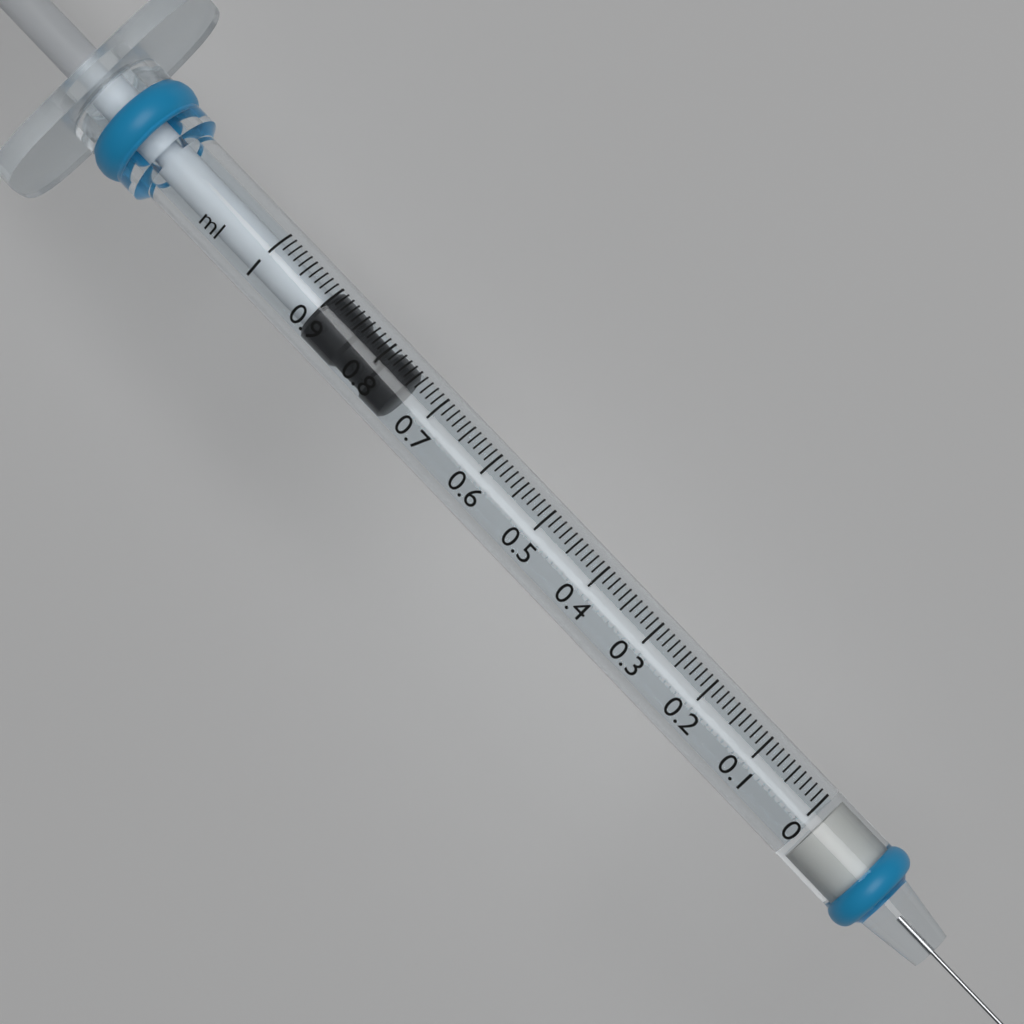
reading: 0.75 ml
